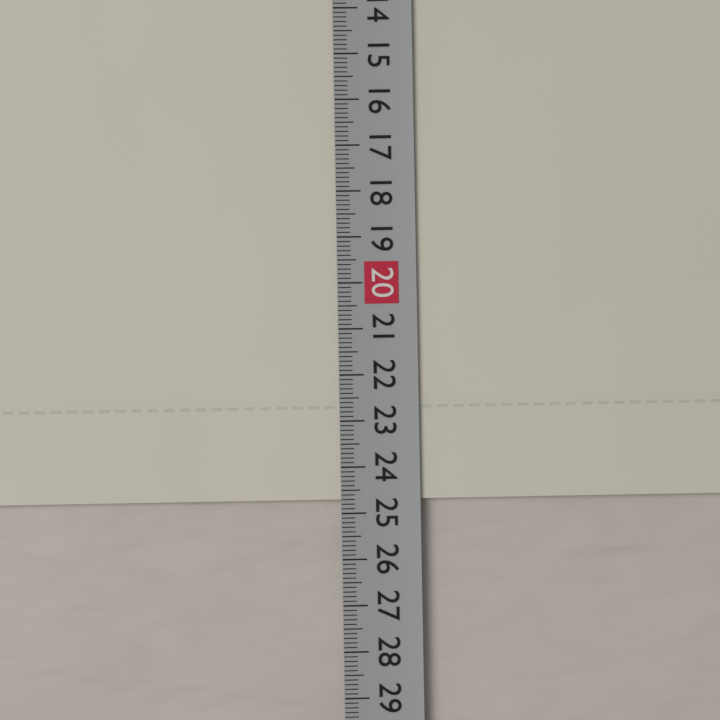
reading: 24.7 cm
